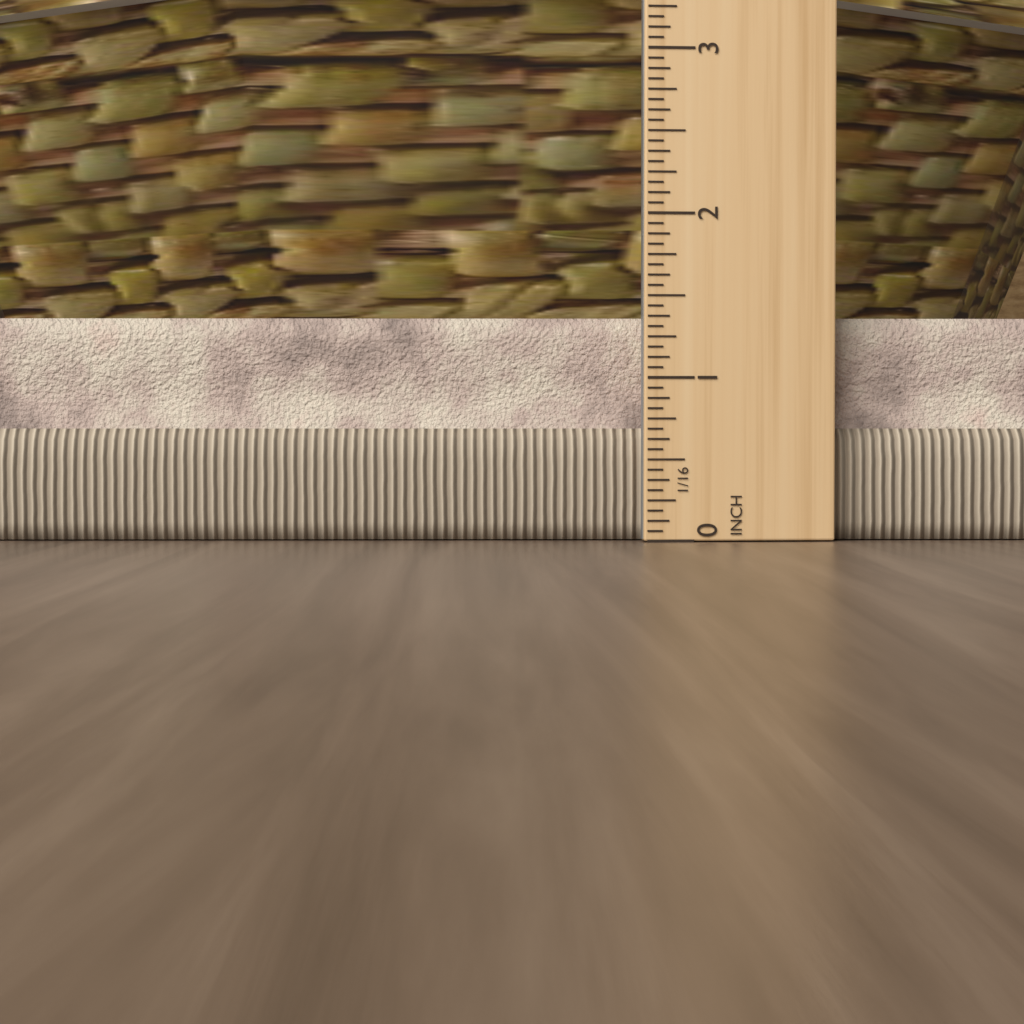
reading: 1.3750 in
